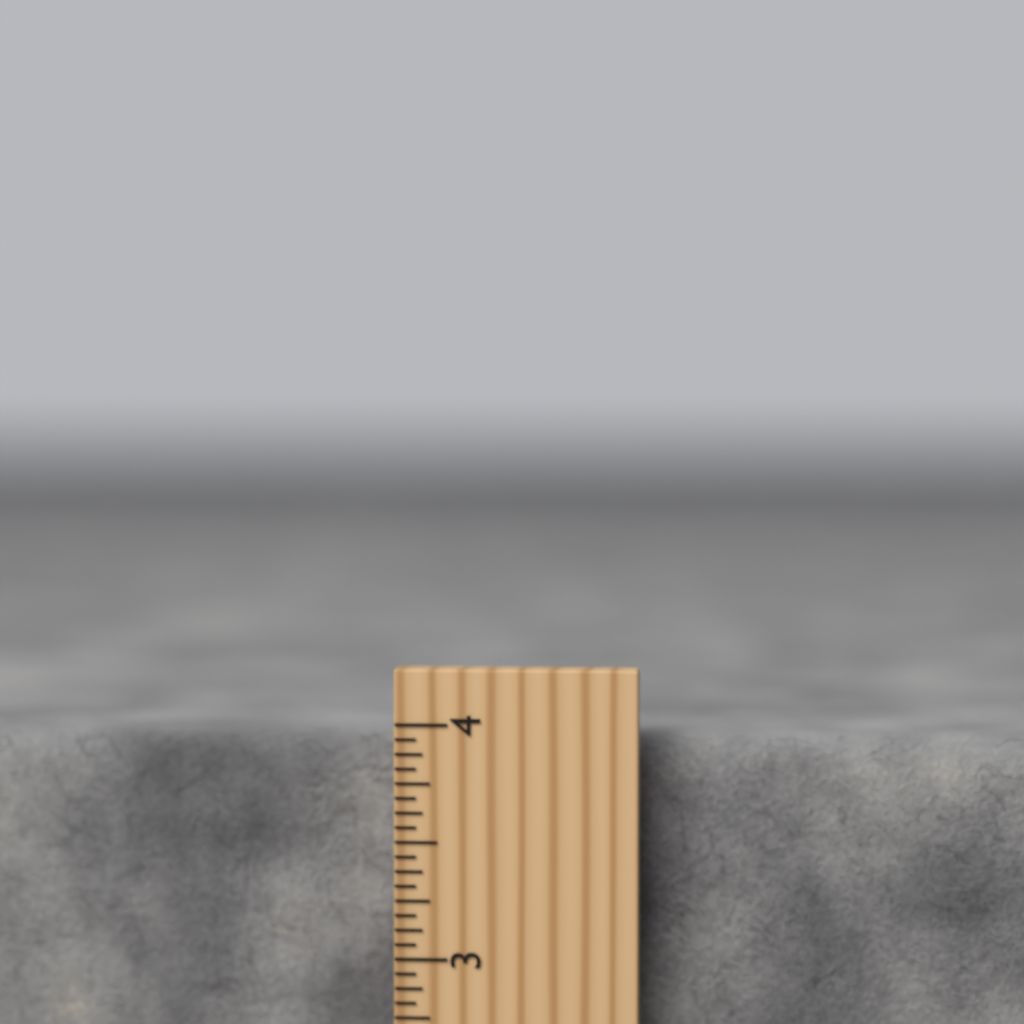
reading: 3.9375 inch
